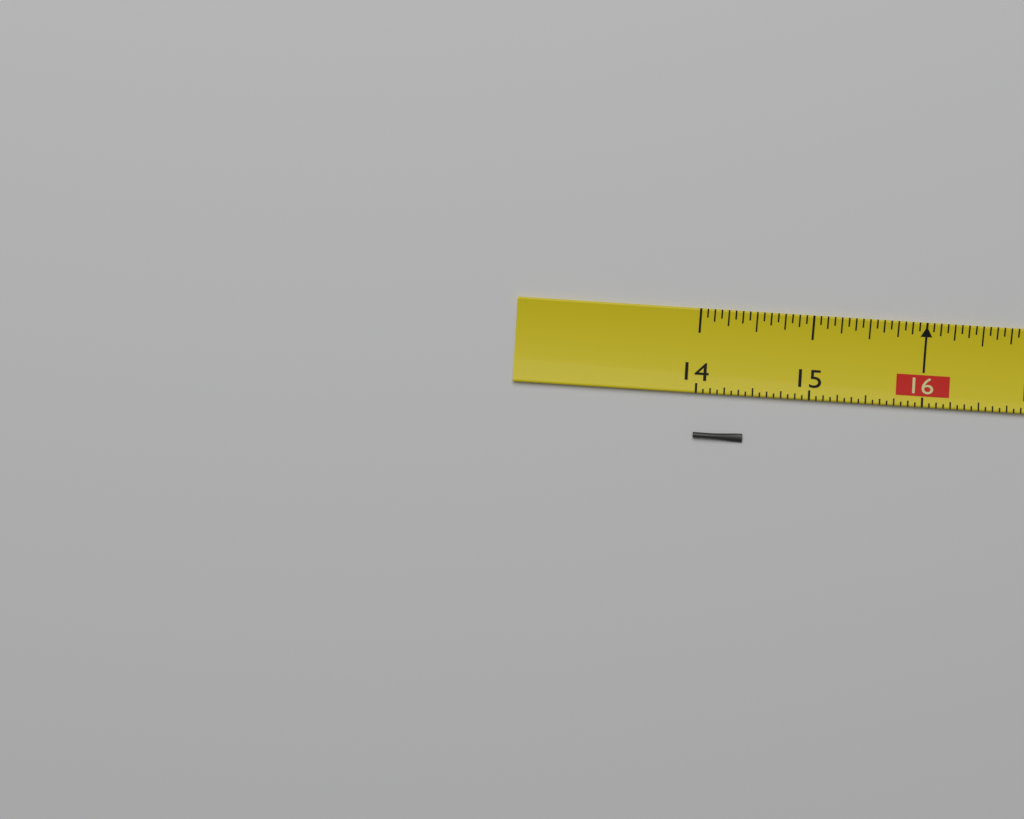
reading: 14.4375 (no unit)
